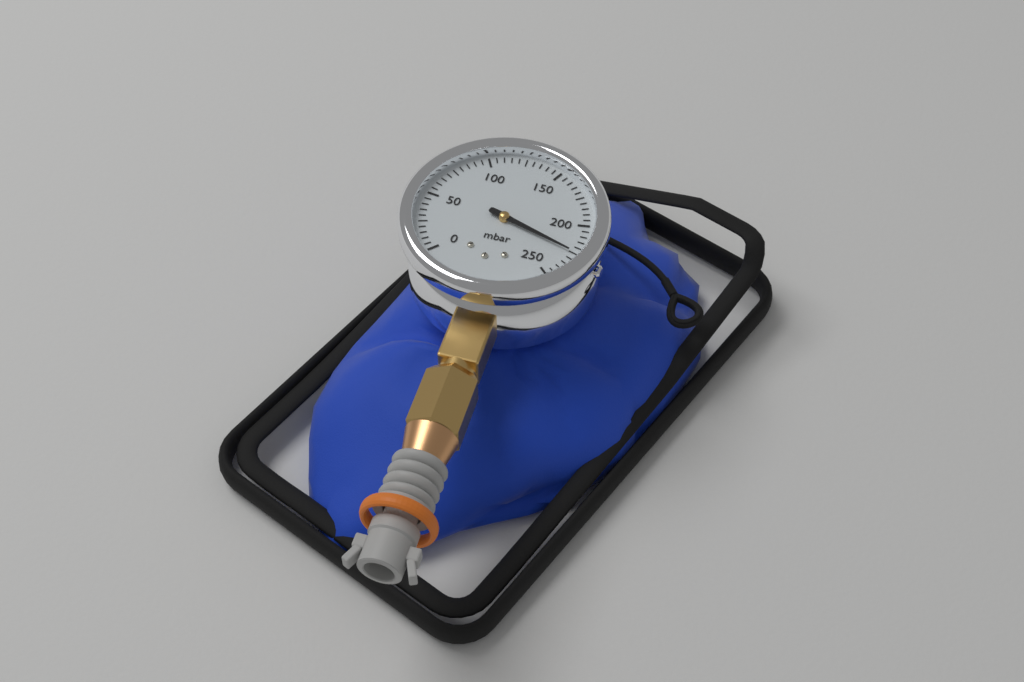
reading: 225 mbar
